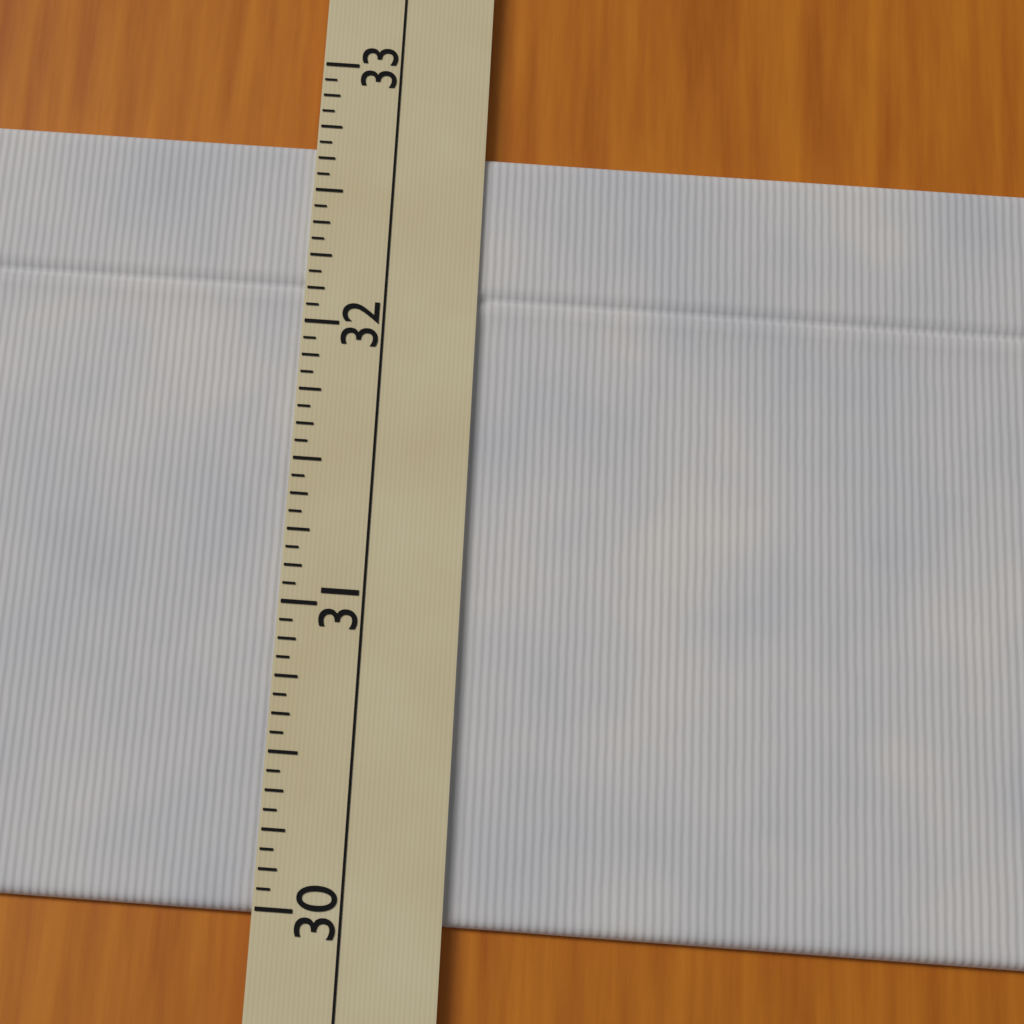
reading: 32.6875 (no unit)
